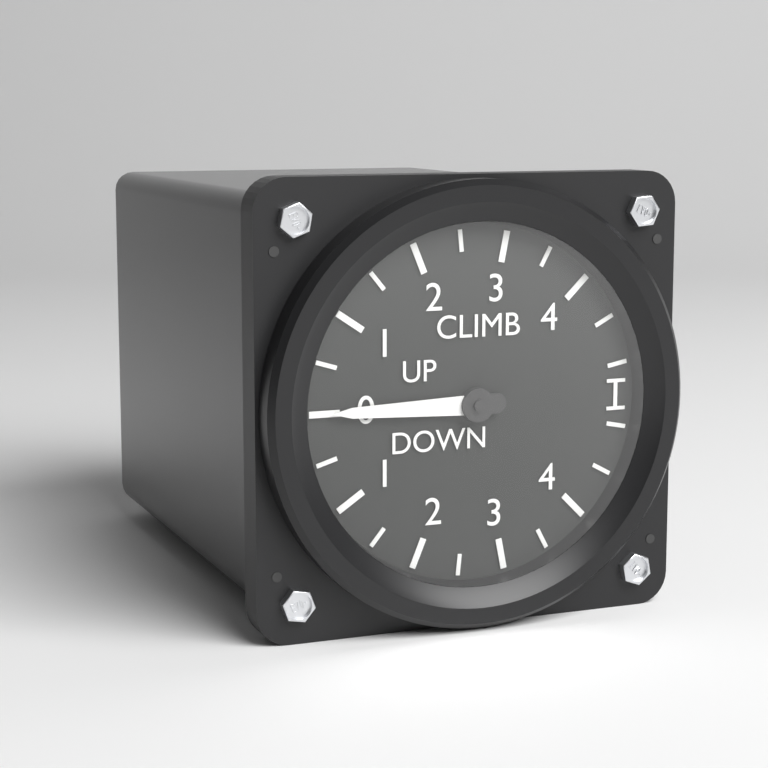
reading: 0.0 (no unit)
